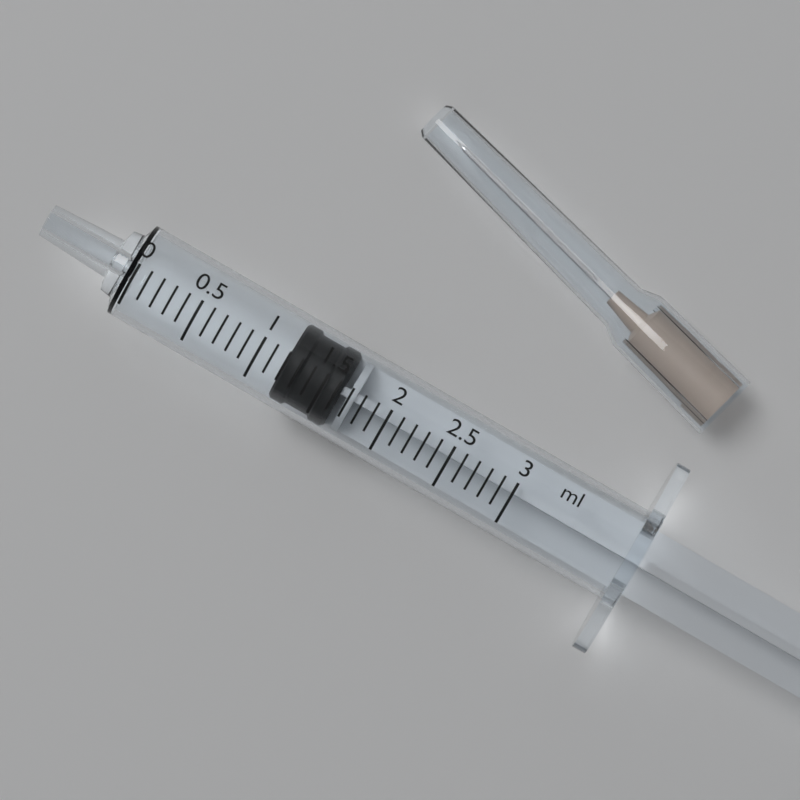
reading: 1.2 ml
